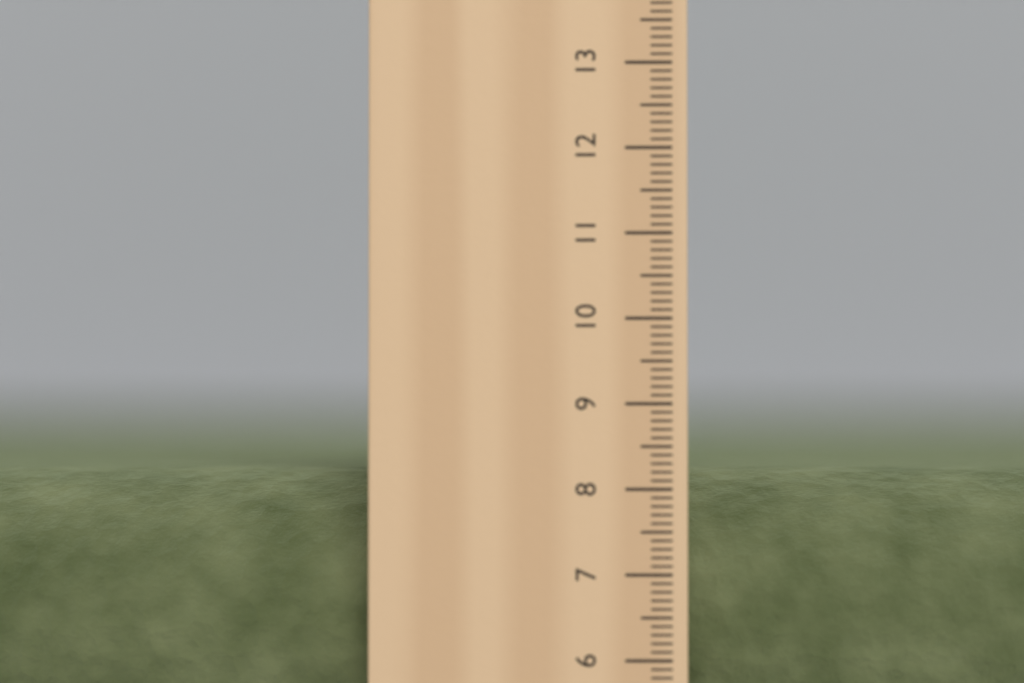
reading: 8.2 cm
